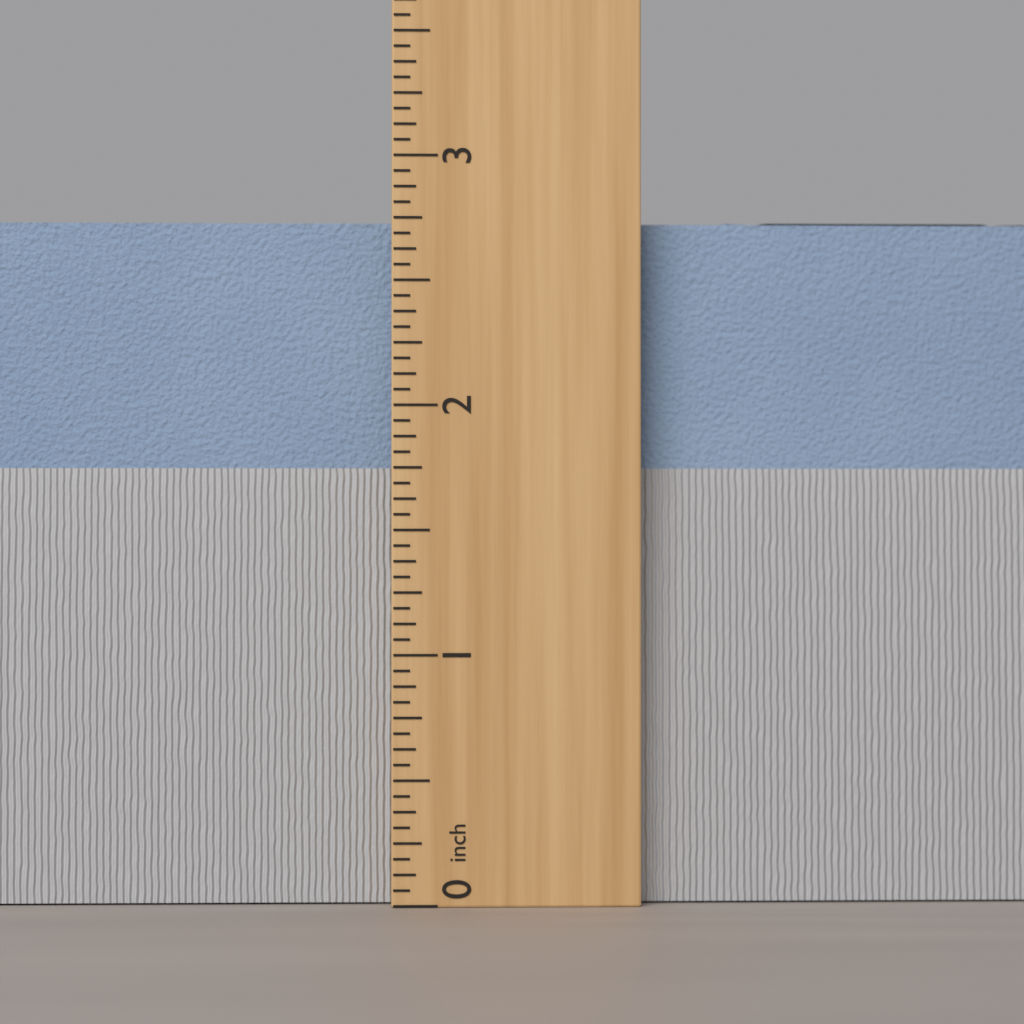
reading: 2.7500 inch
